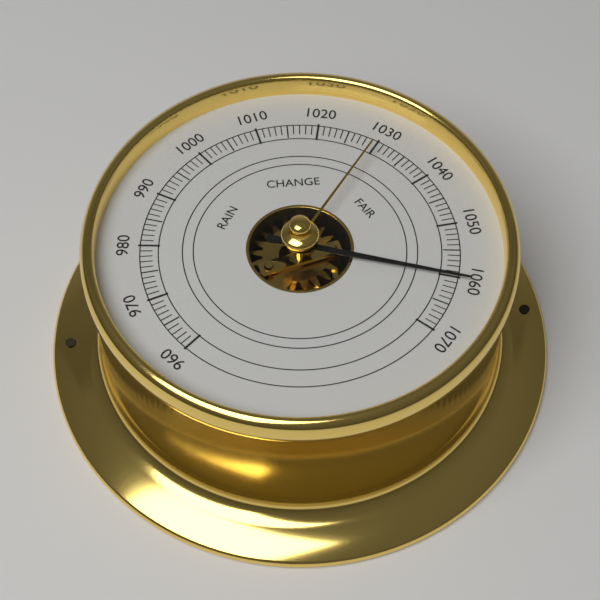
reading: 1060 (no unit)
